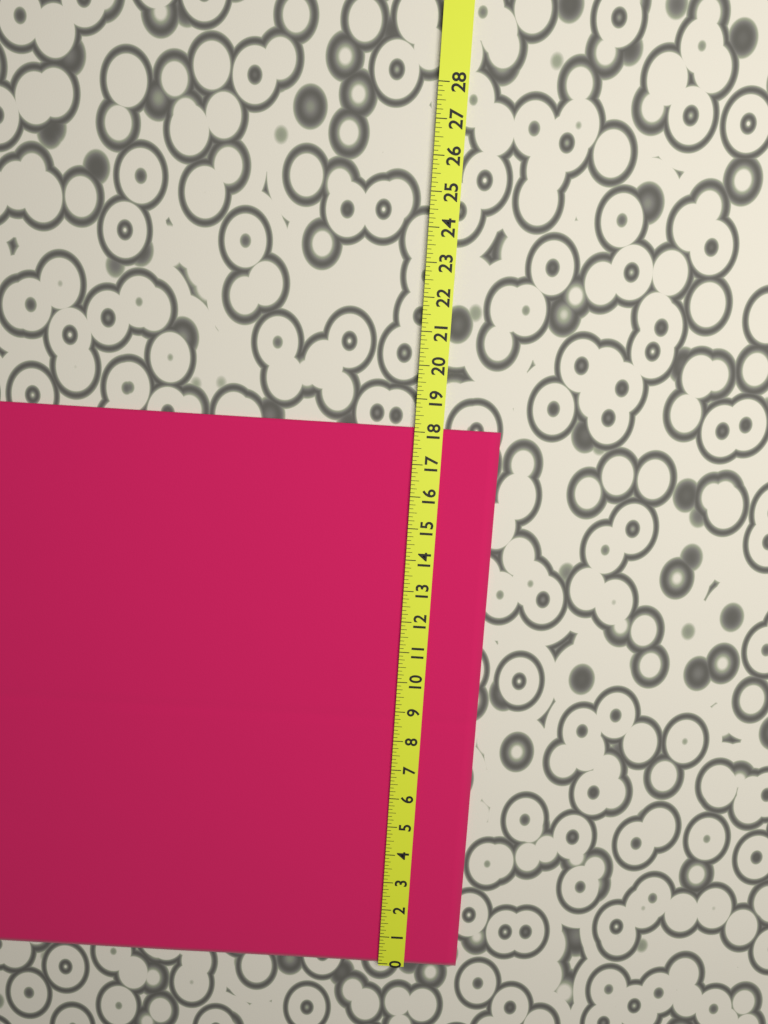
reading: 18.125 (no unit)
